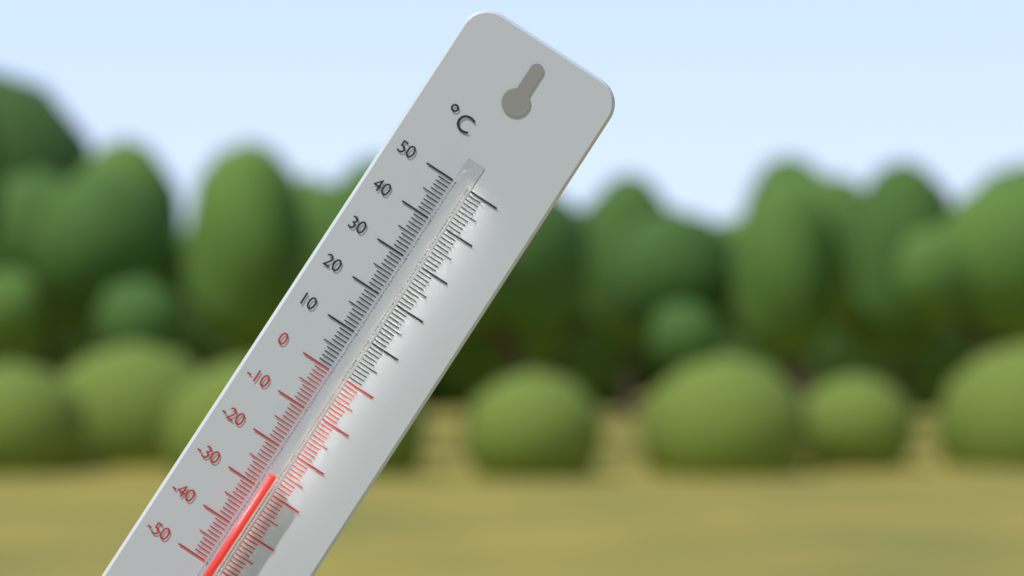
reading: -26 °C
